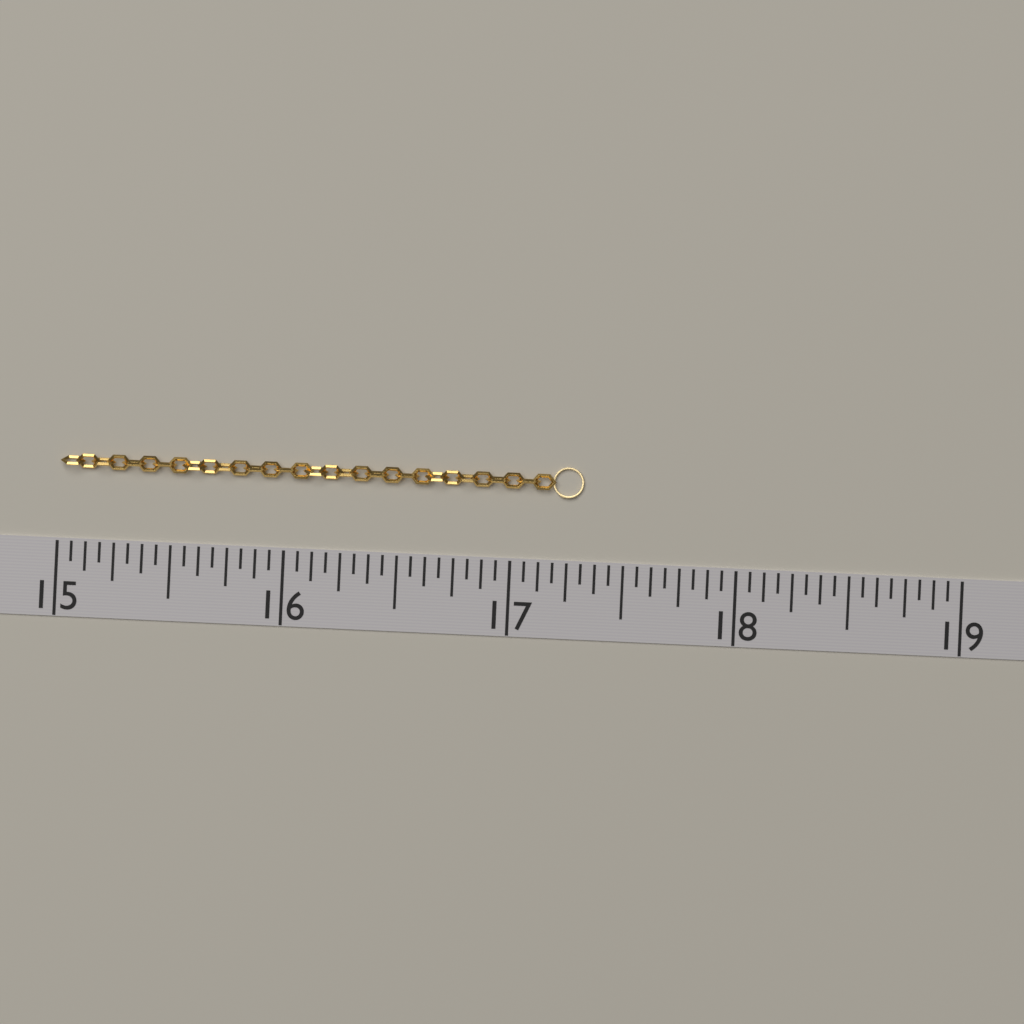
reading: 17.3125 (no unit)
